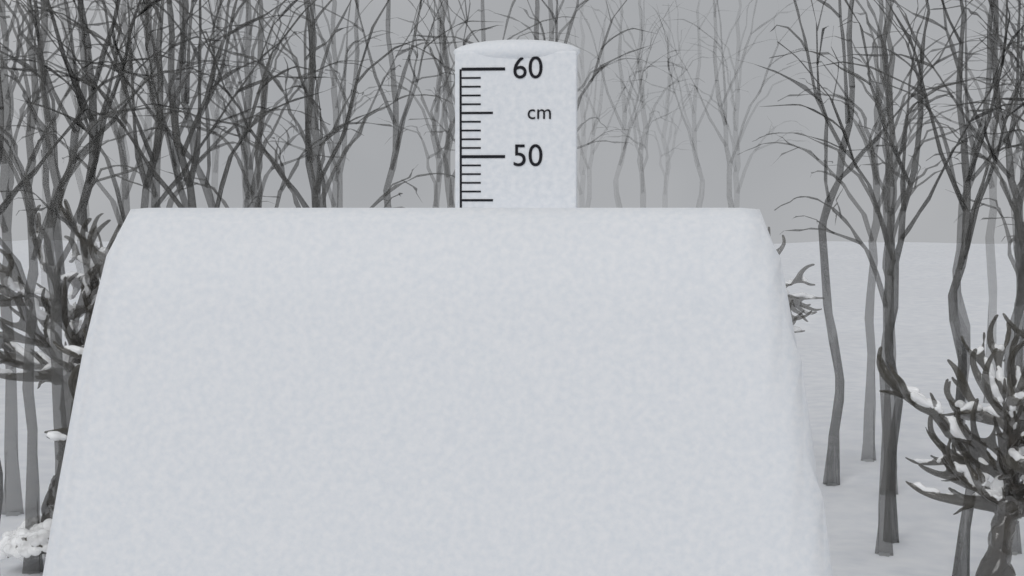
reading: 44 cm
